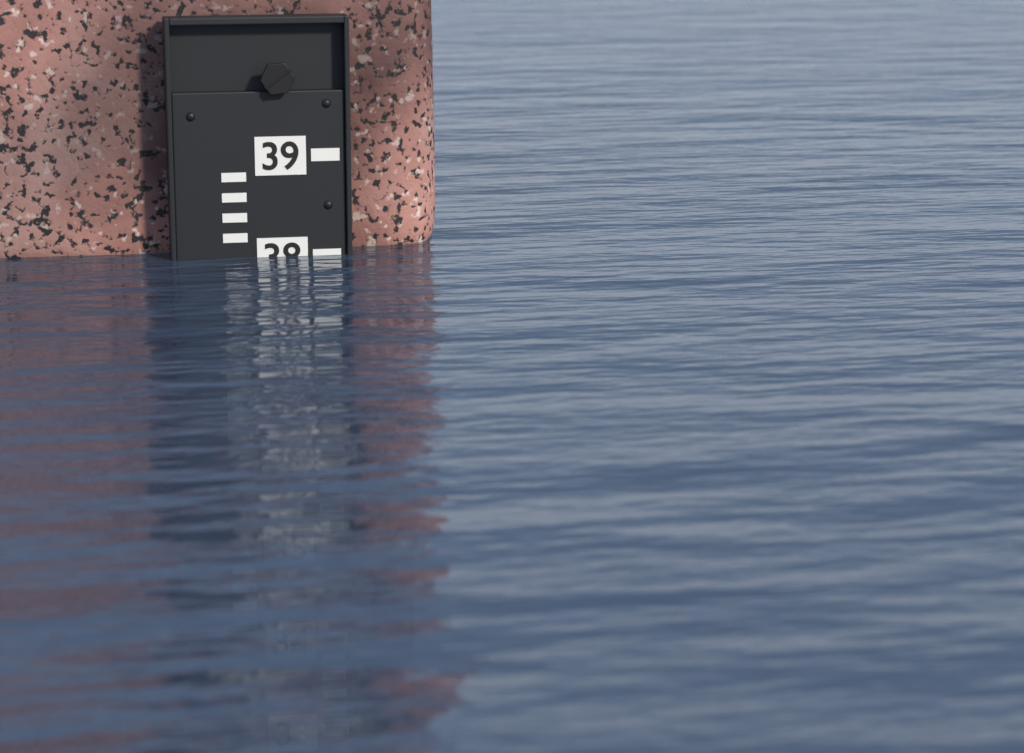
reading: 38.0 (no unit)
